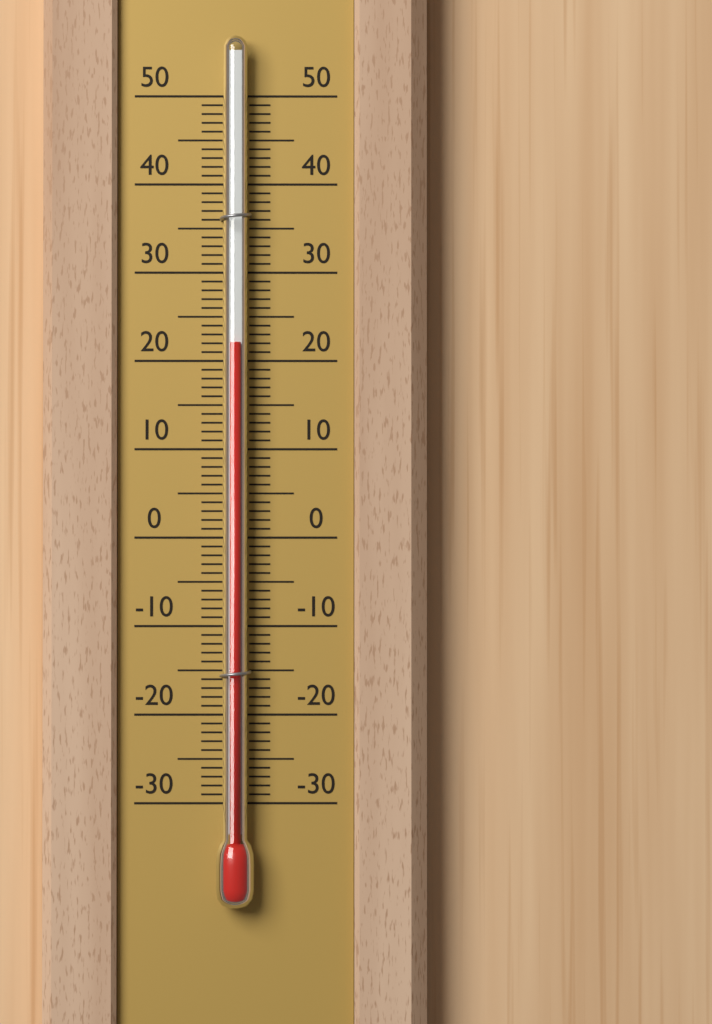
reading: 22 (no unit)
